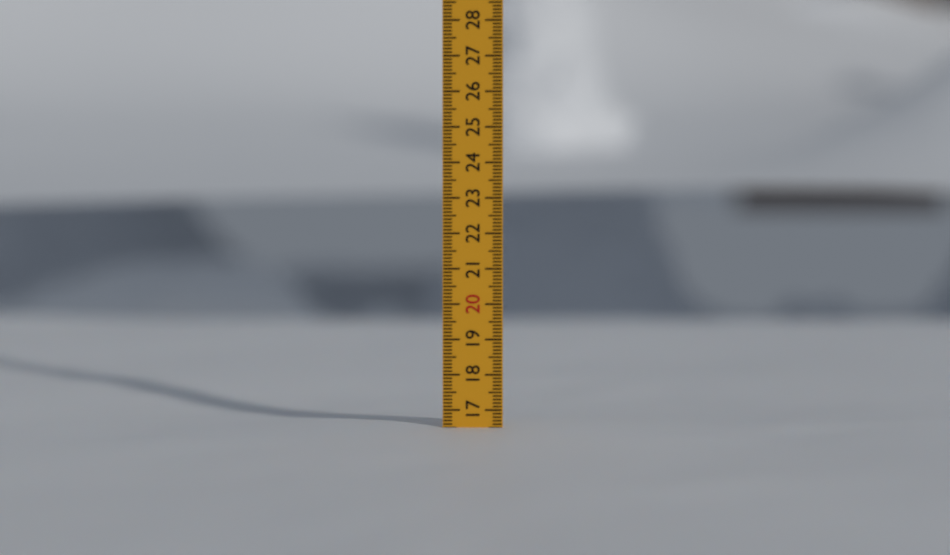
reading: 16.5 (no unit)
